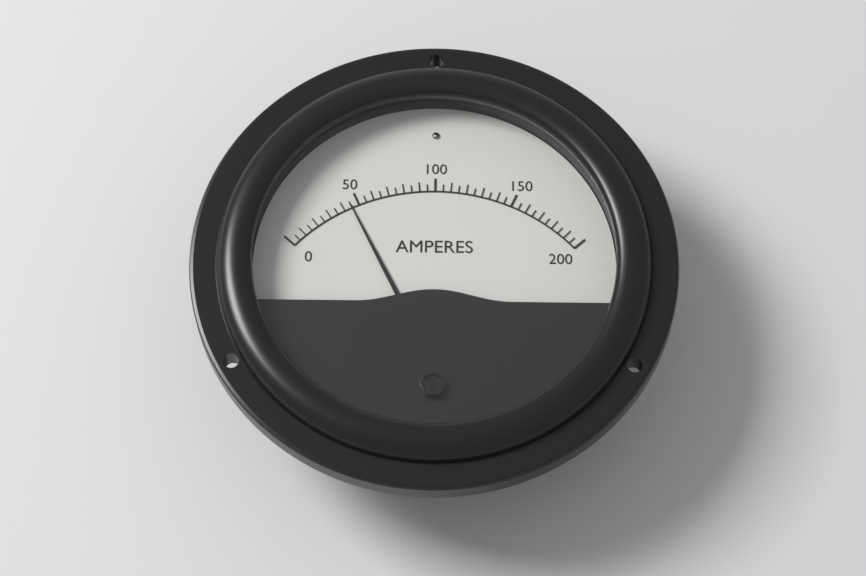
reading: 45 A
